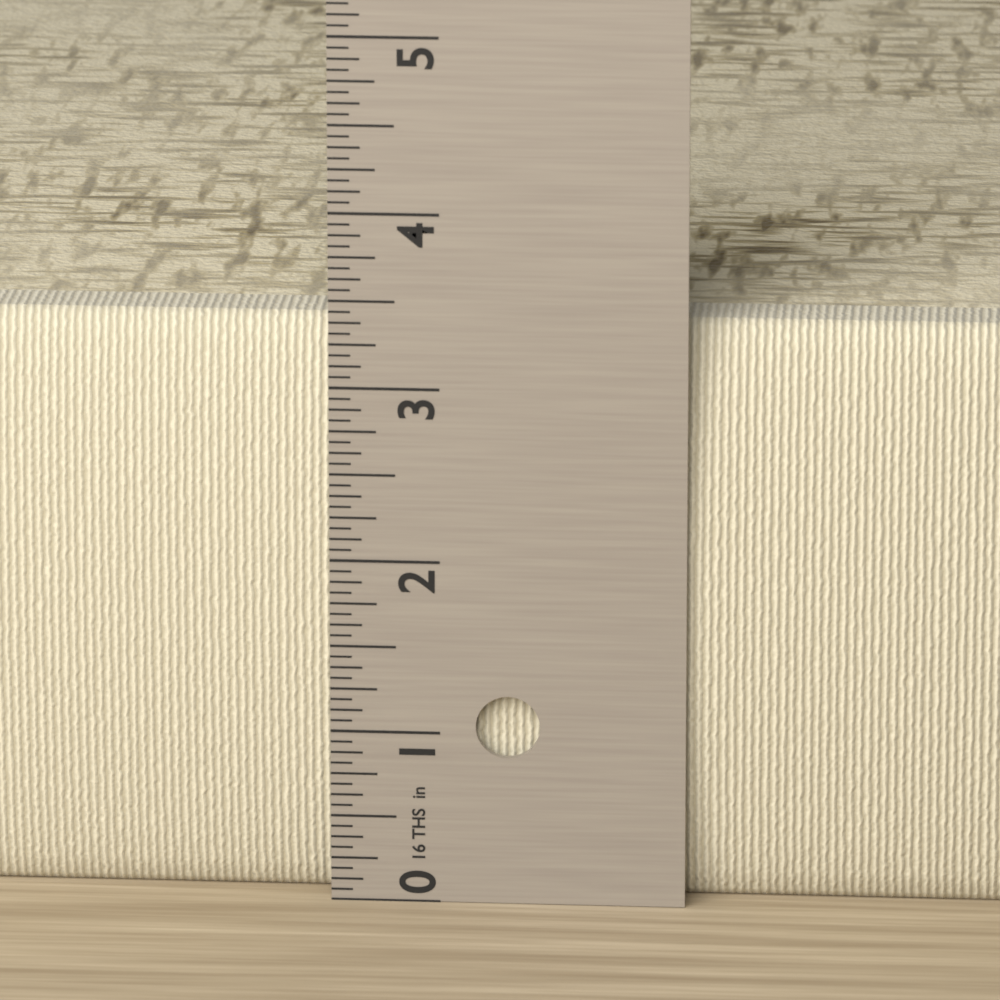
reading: 3.3750 in
